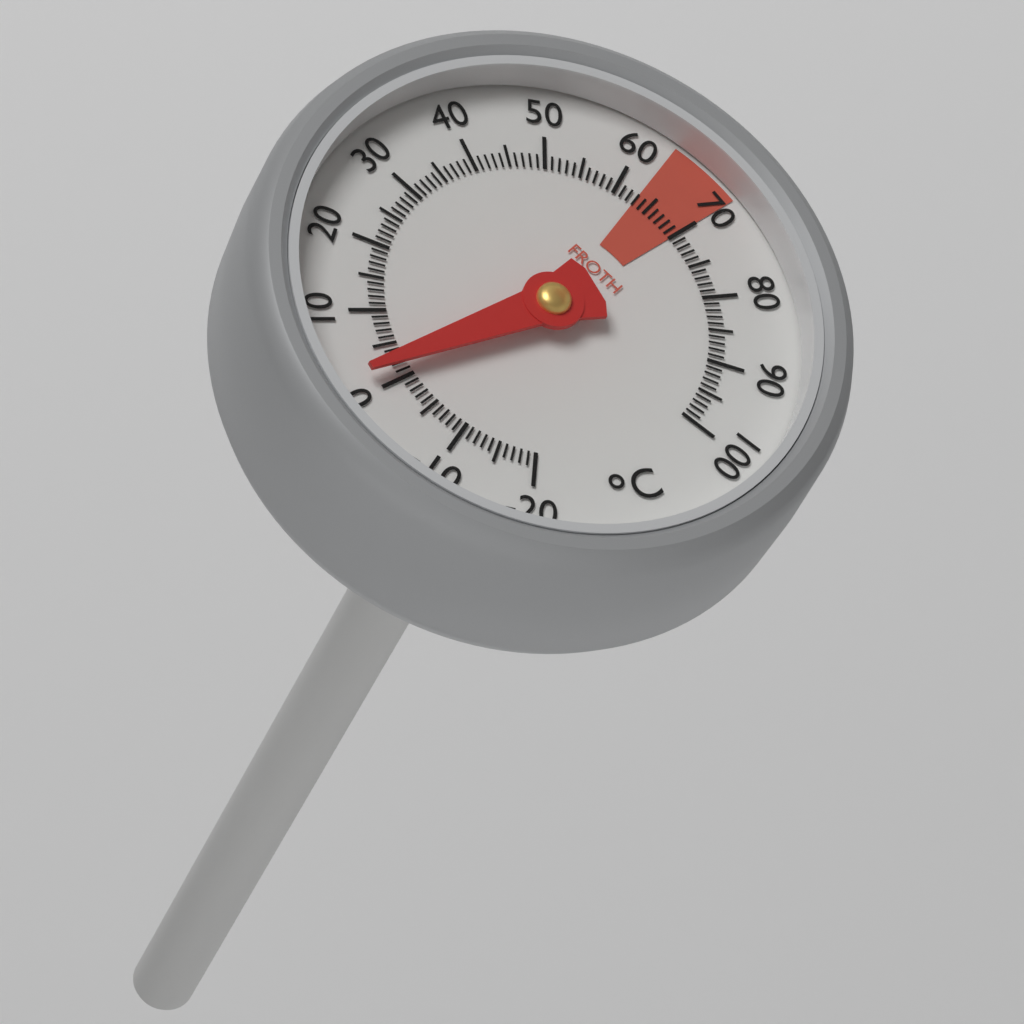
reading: 2 °C
